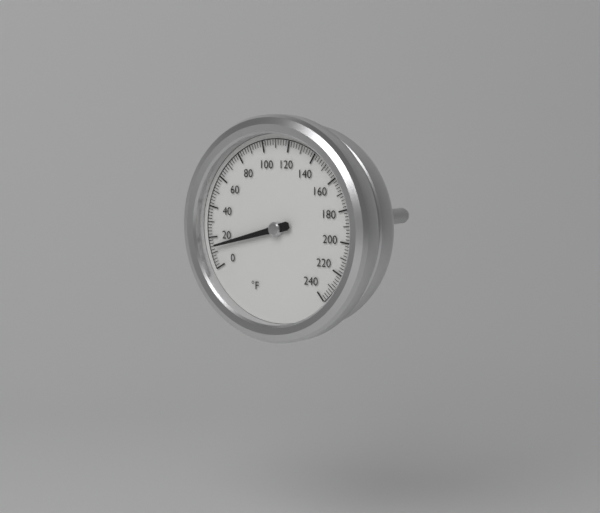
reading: 14 °F
